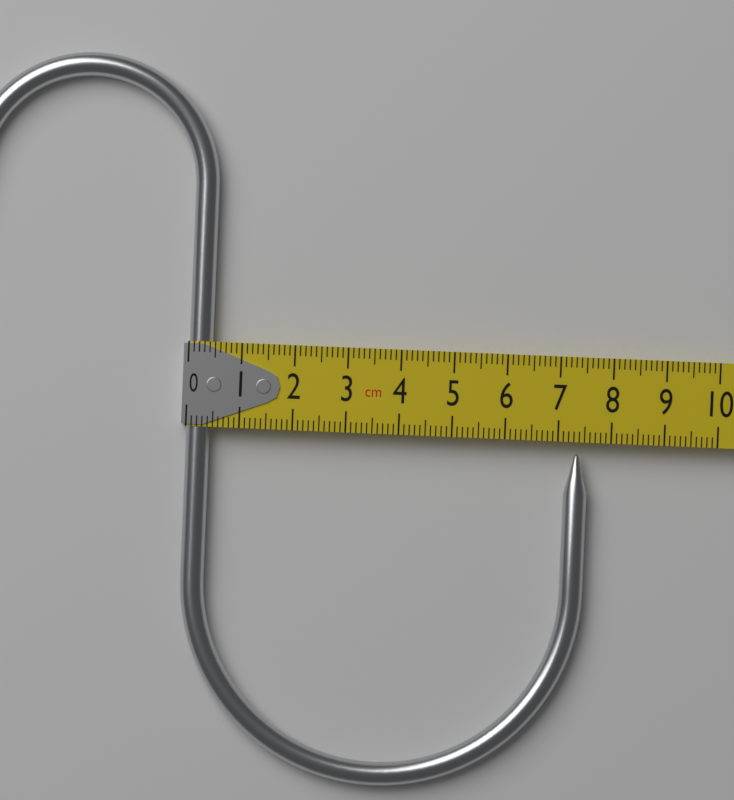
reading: 7.6 cm
